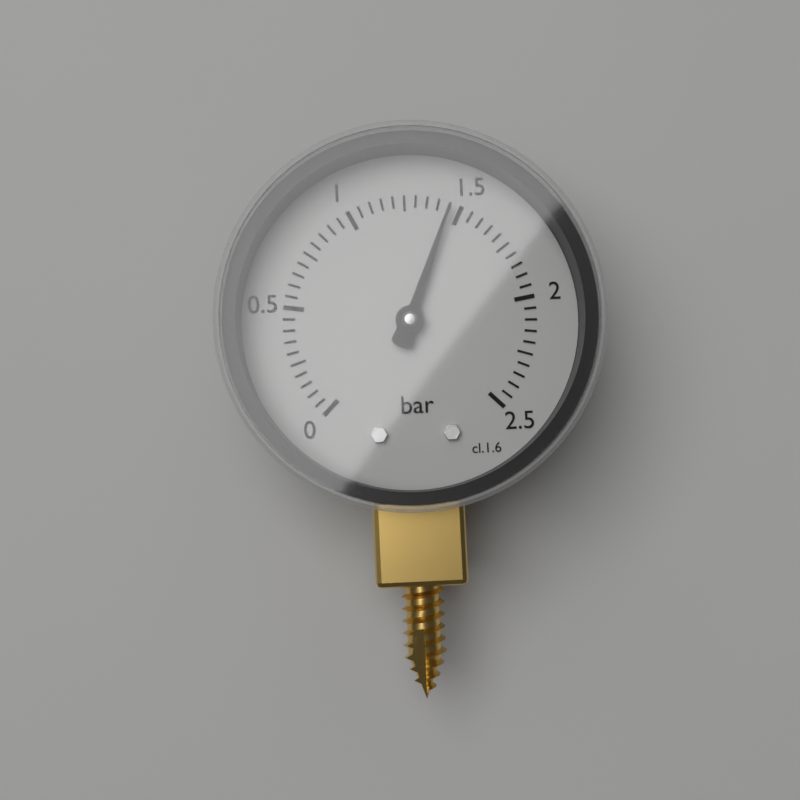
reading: 1.45 bar
